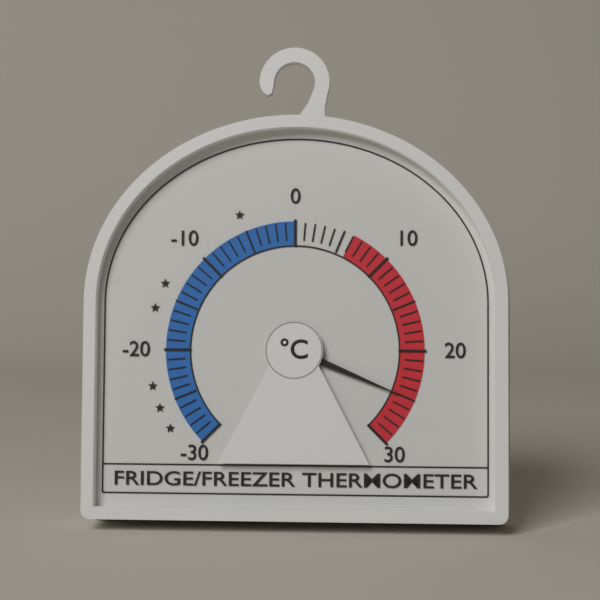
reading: 25 °C
